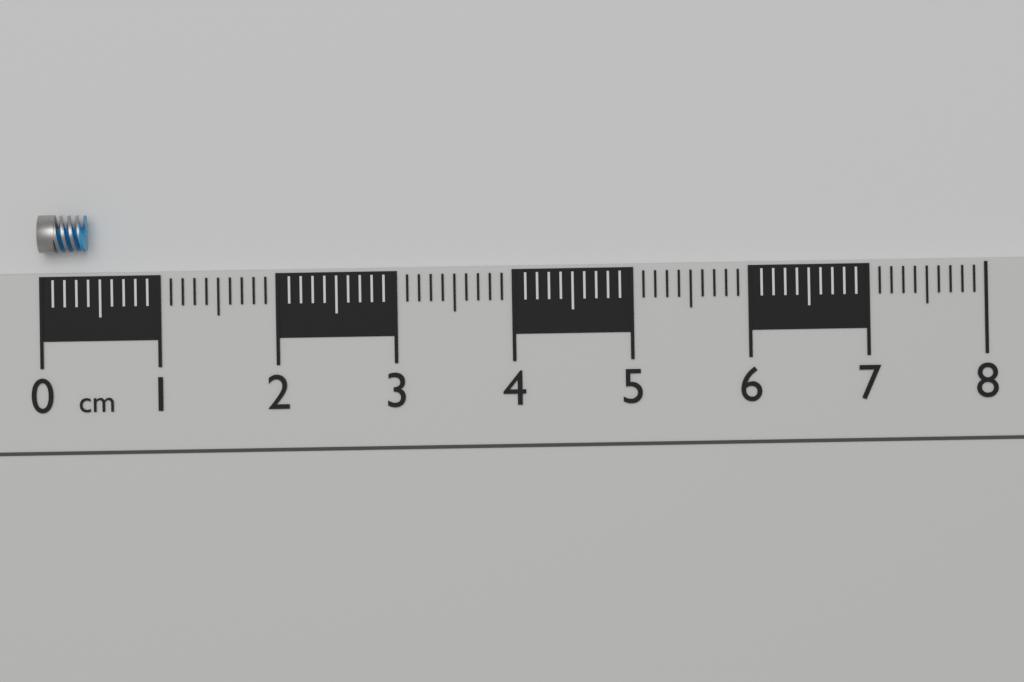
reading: 0.4 cm
